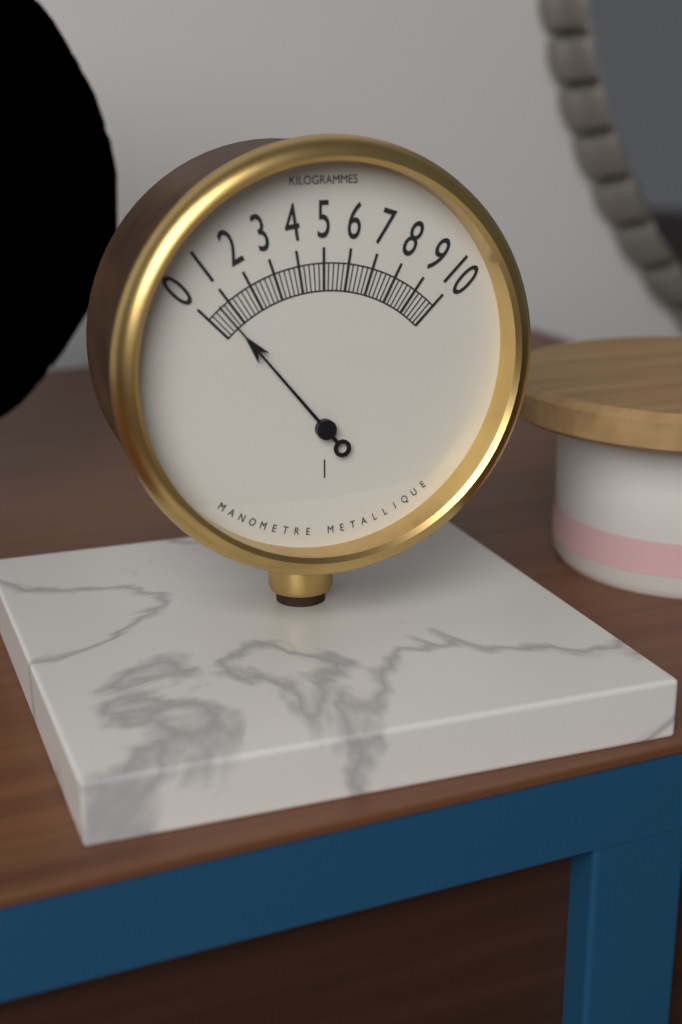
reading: 0.6 kg
